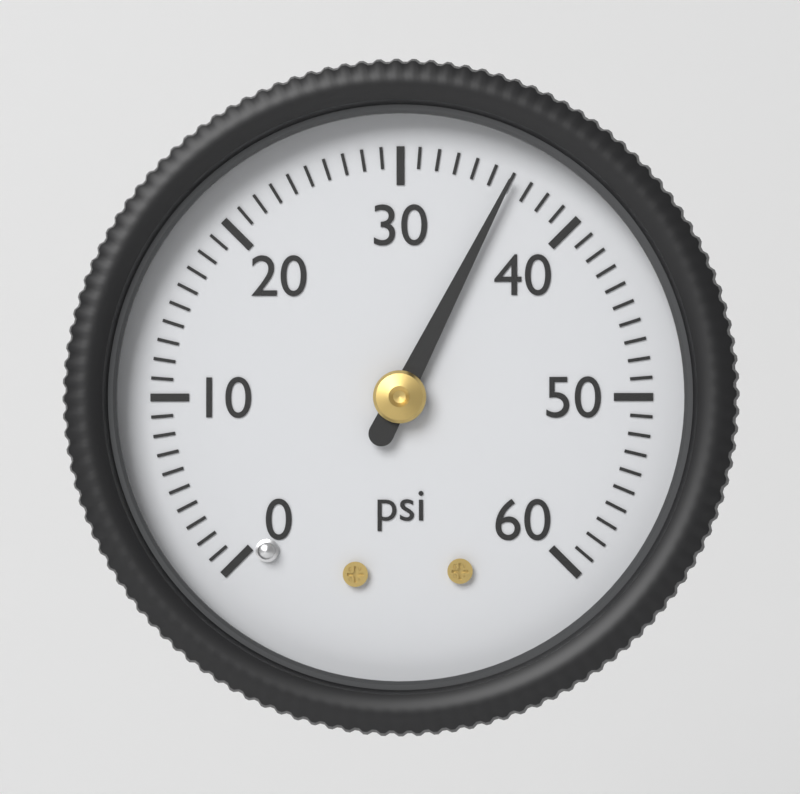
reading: 36 psi
